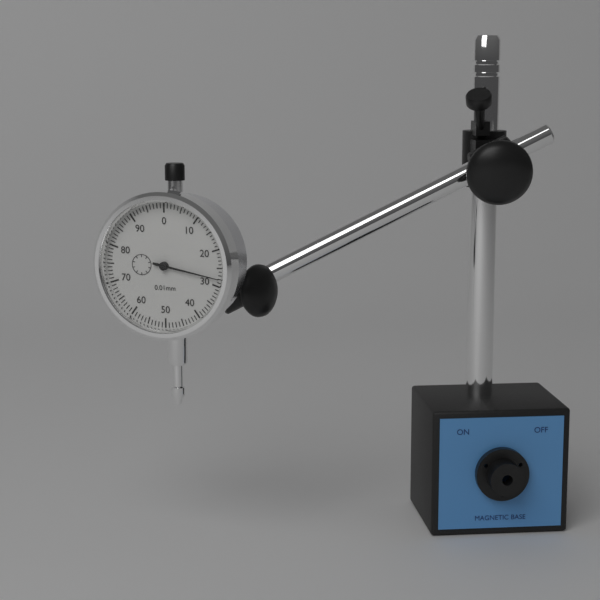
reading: 0.28 mm
